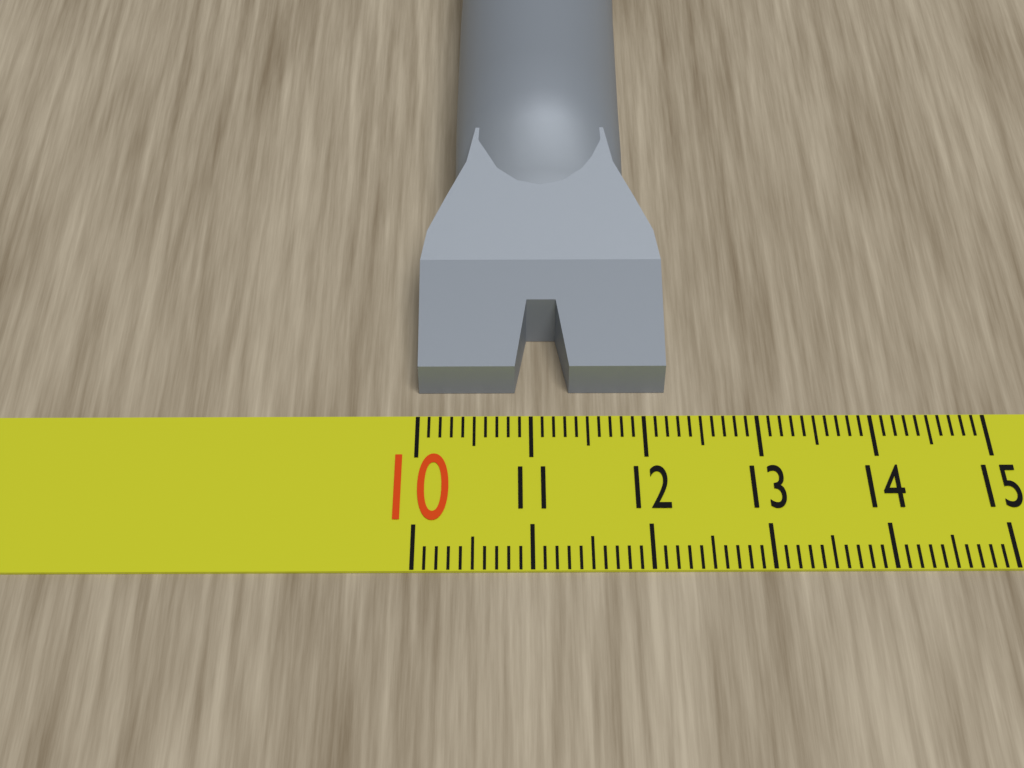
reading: 12.2 (no unit)
